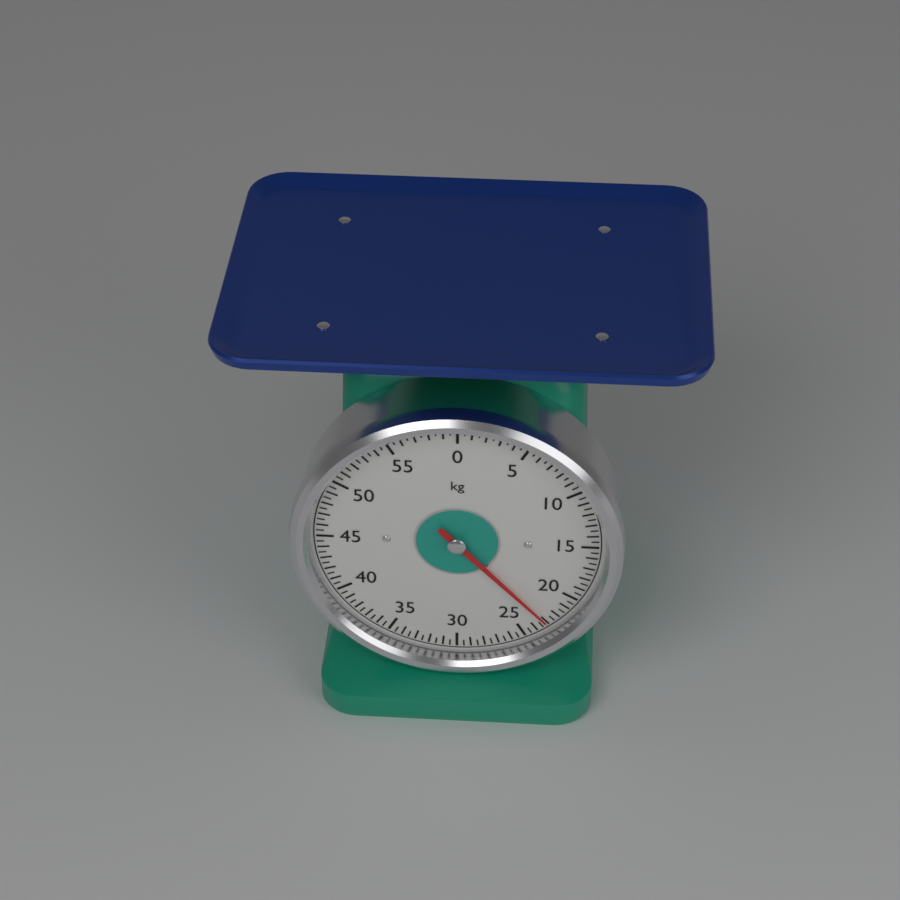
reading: 23.0 kg
